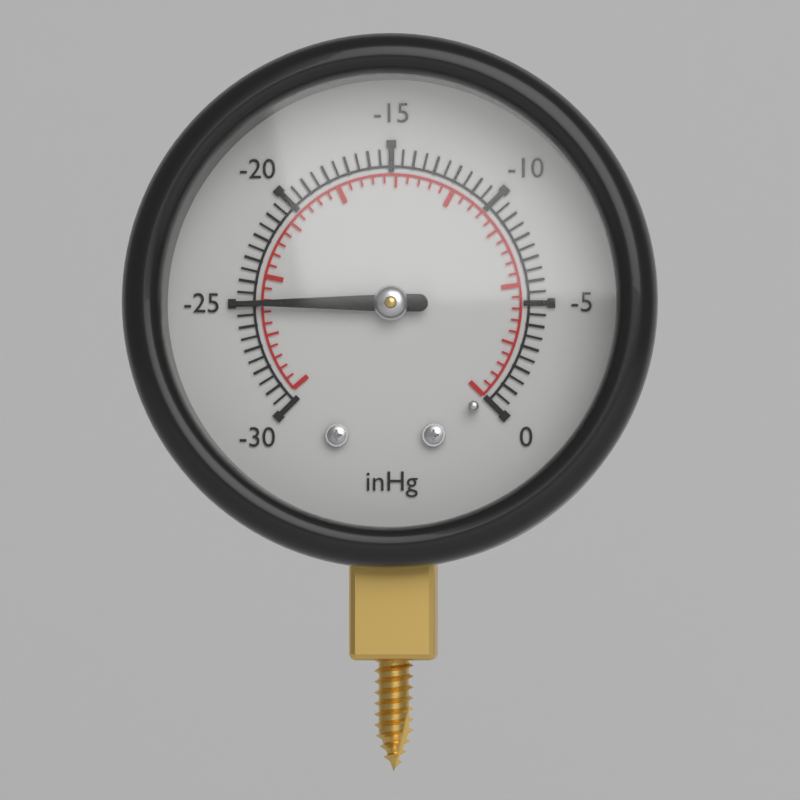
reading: -25.0 inHg
